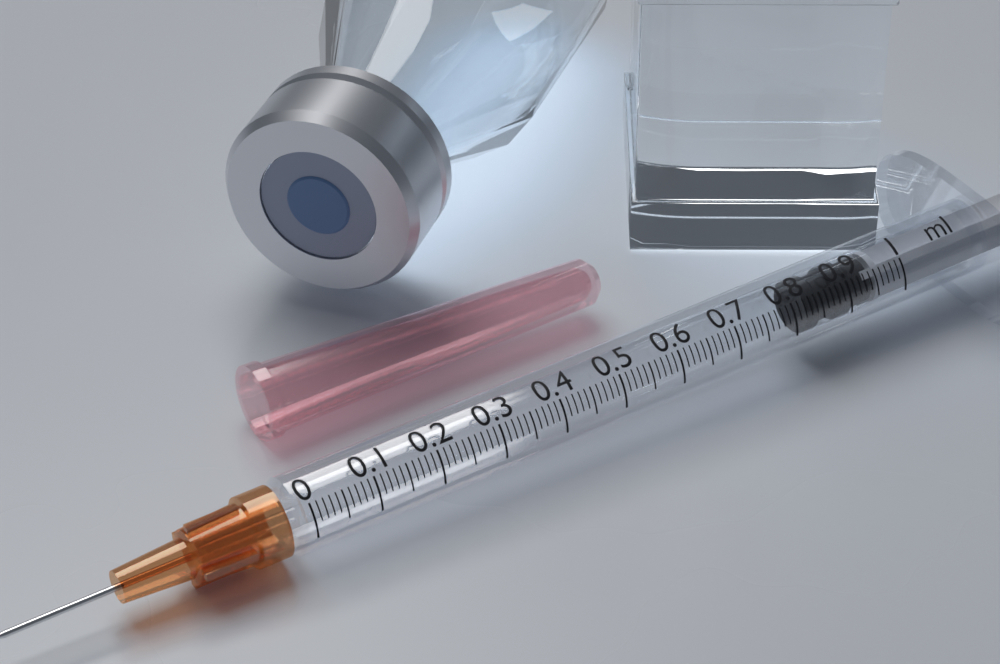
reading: 0.83 ml
